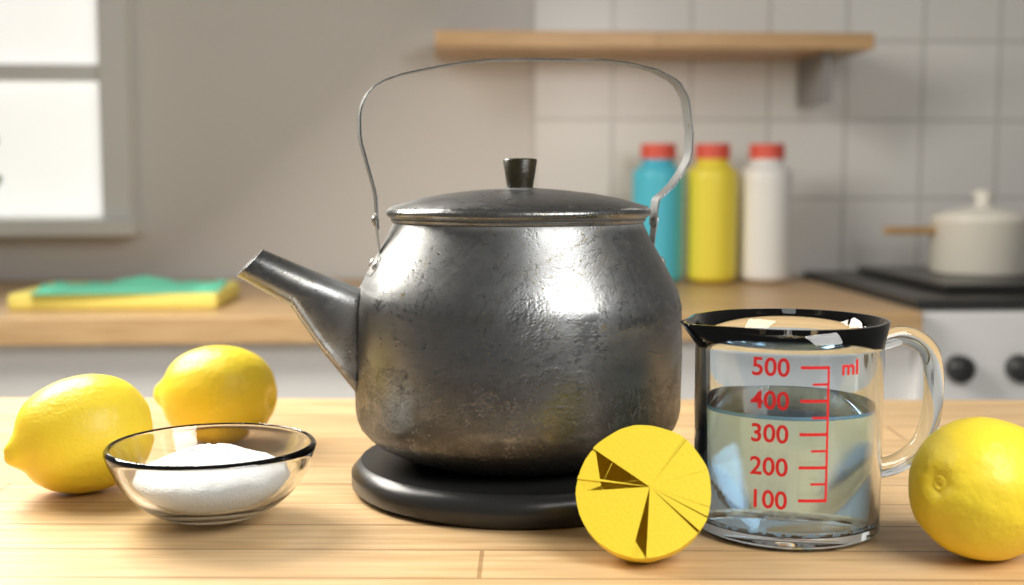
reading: 350 ml
